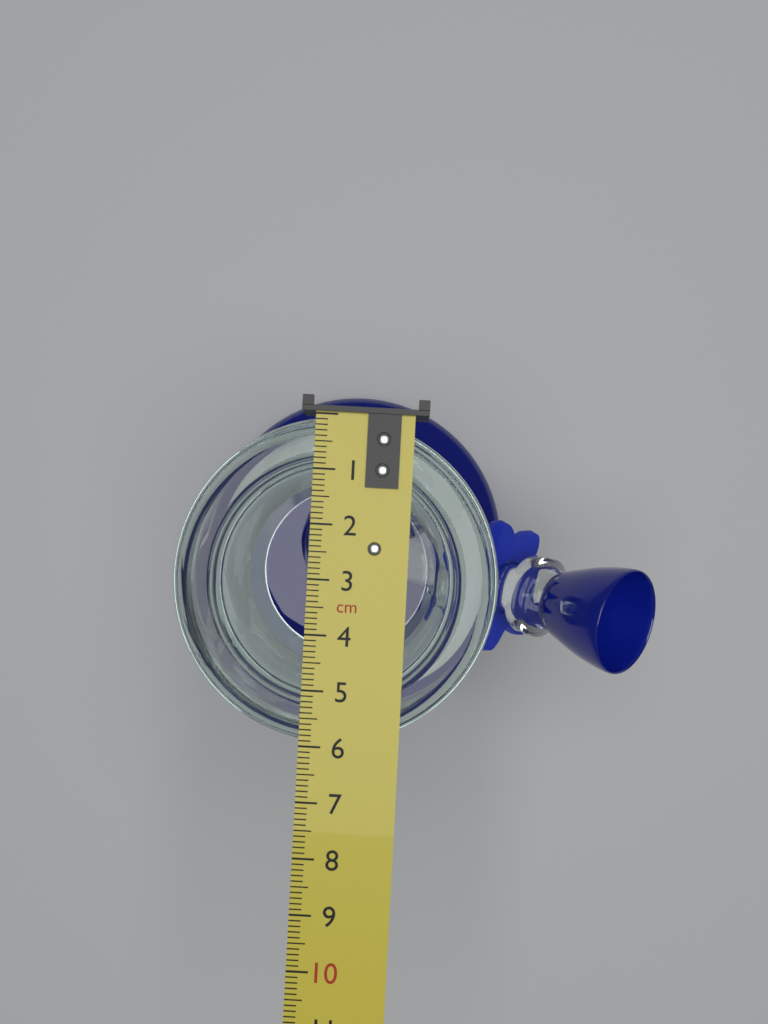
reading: 6.0 cm
